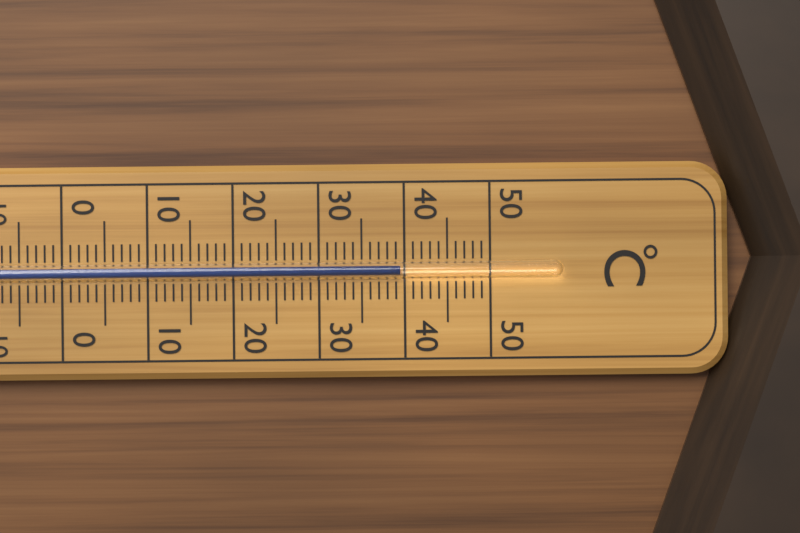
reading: 39.5 °C
